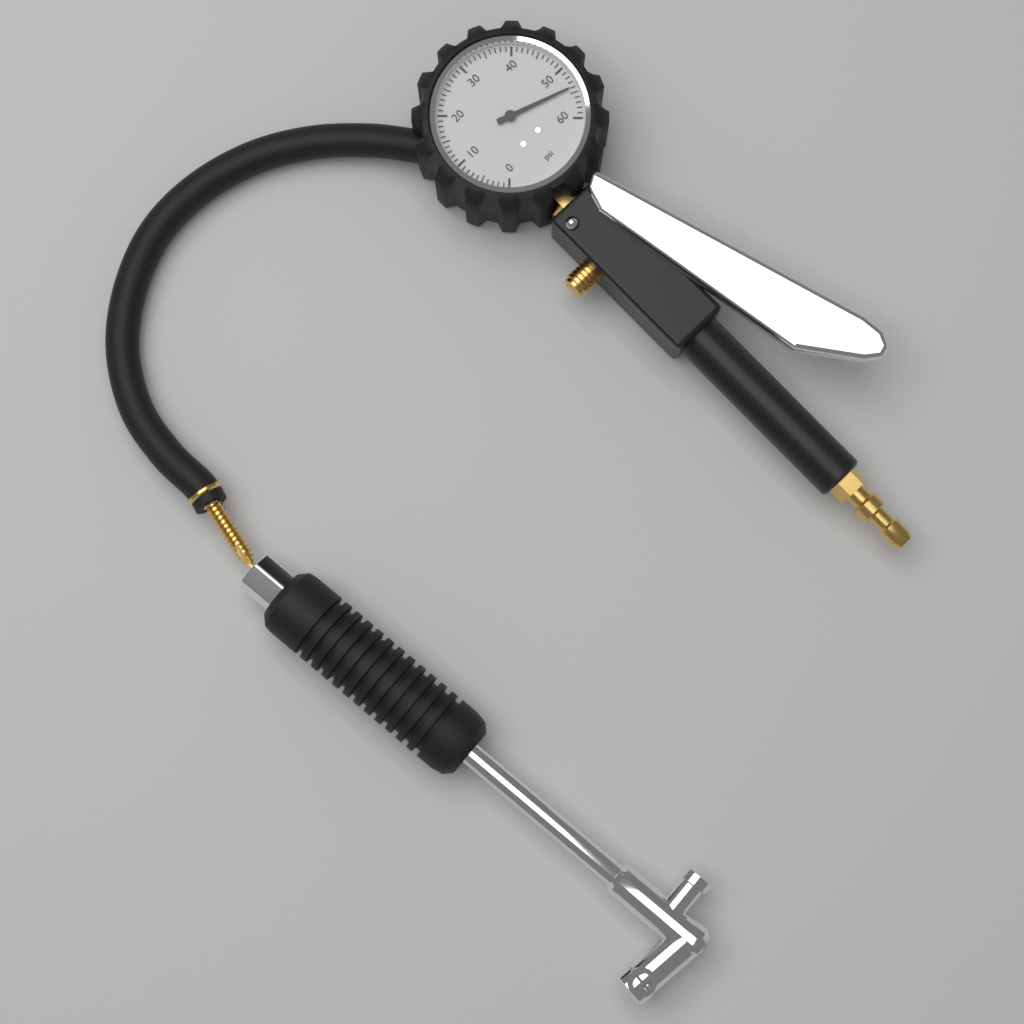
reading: 54 psi
